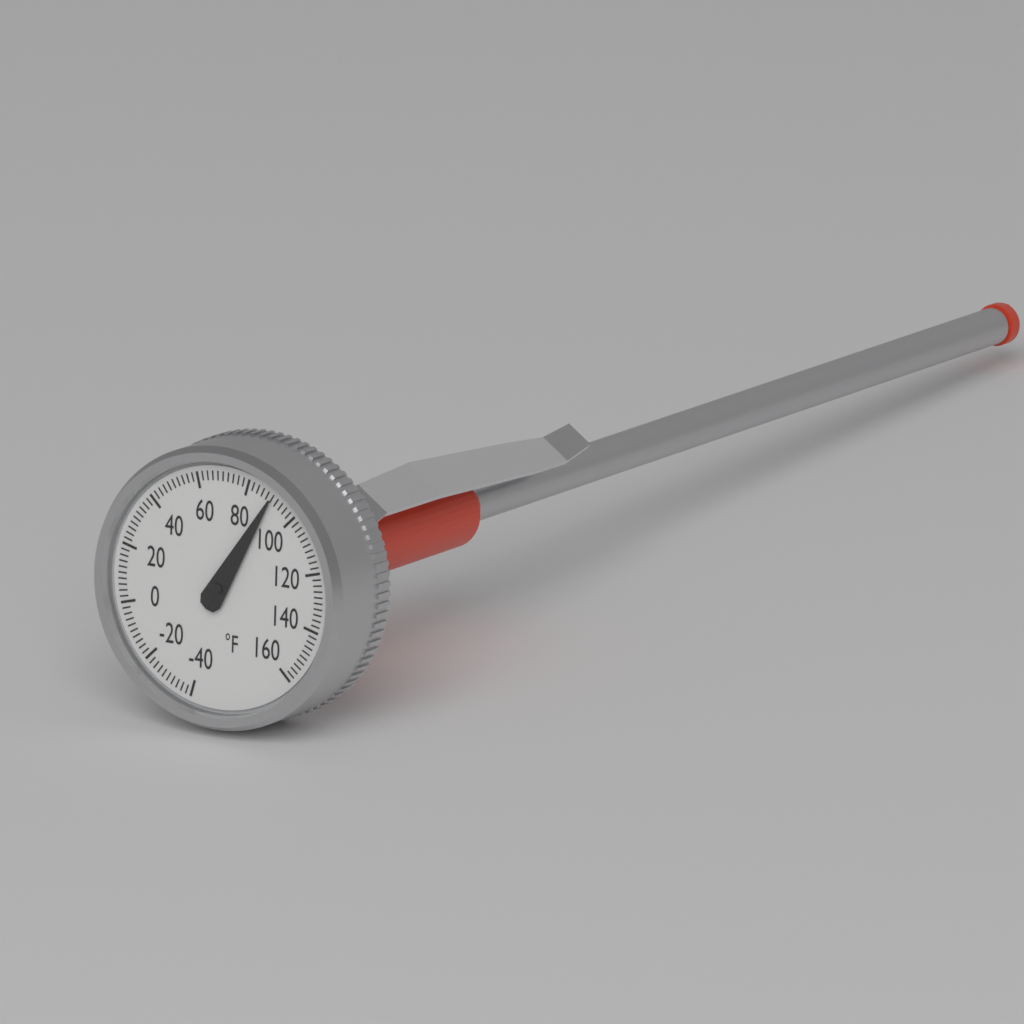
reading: 90 °F
